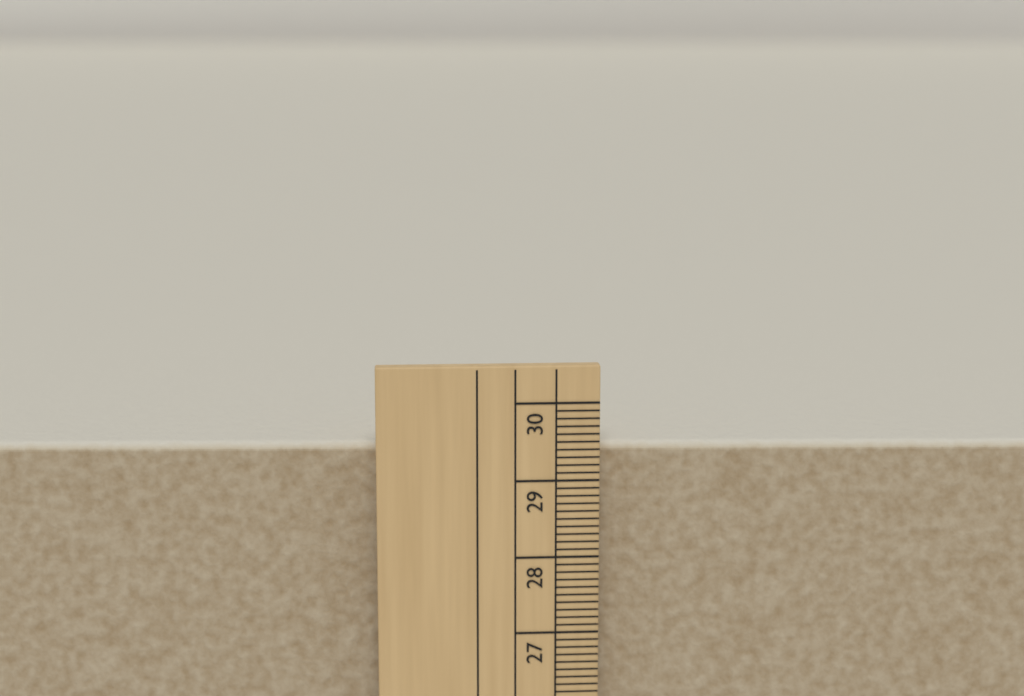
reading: 29.4 cm
